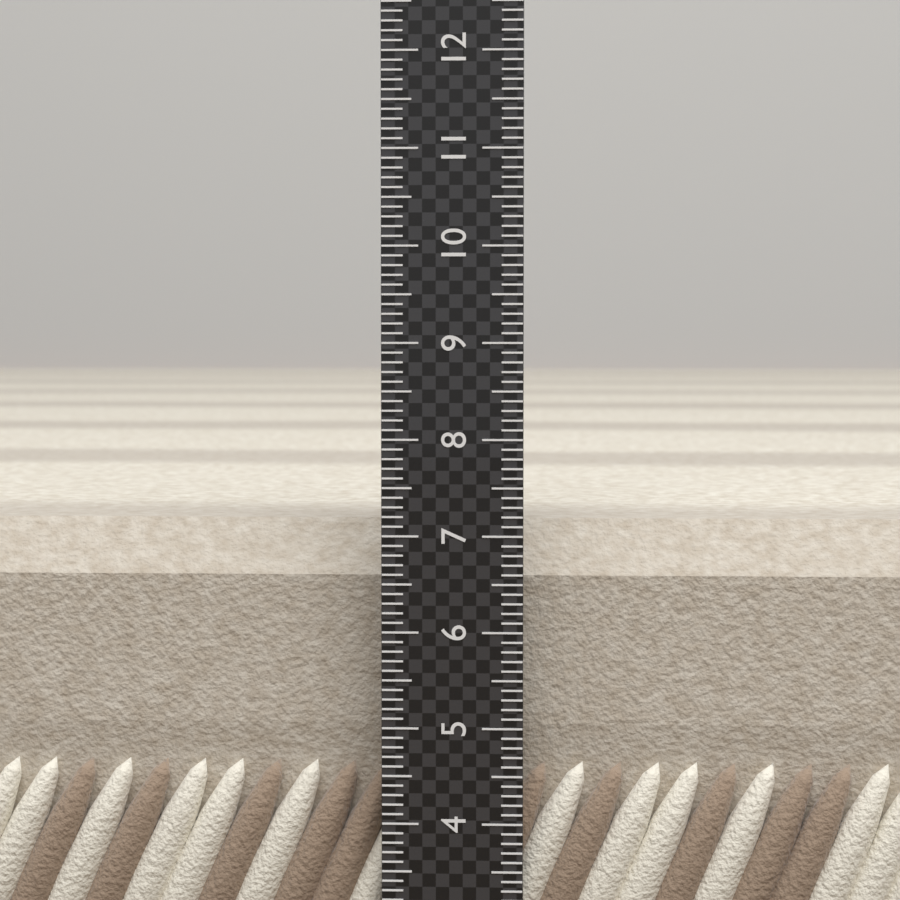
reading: 7.1 (no unit)
